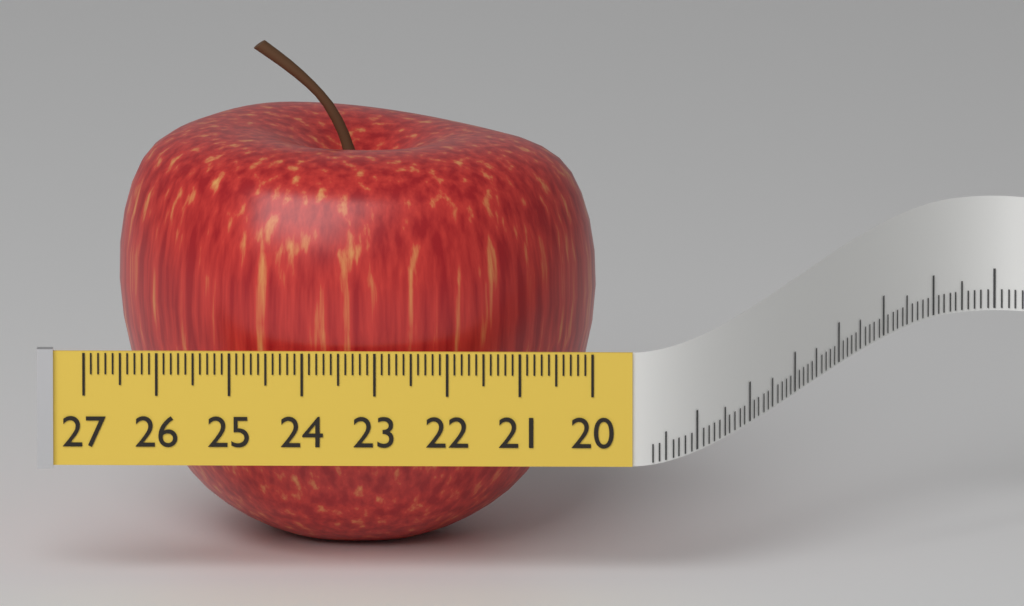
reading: 26.6 (no unit)
